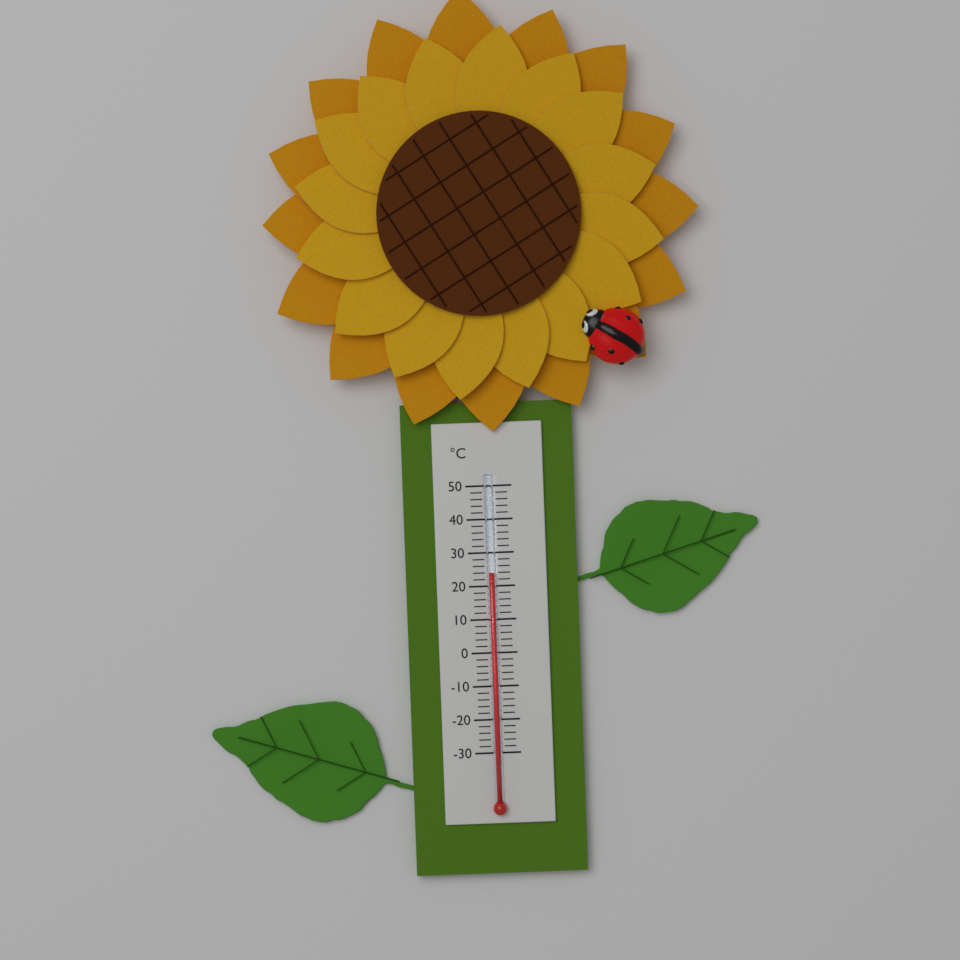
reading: 24 °C
